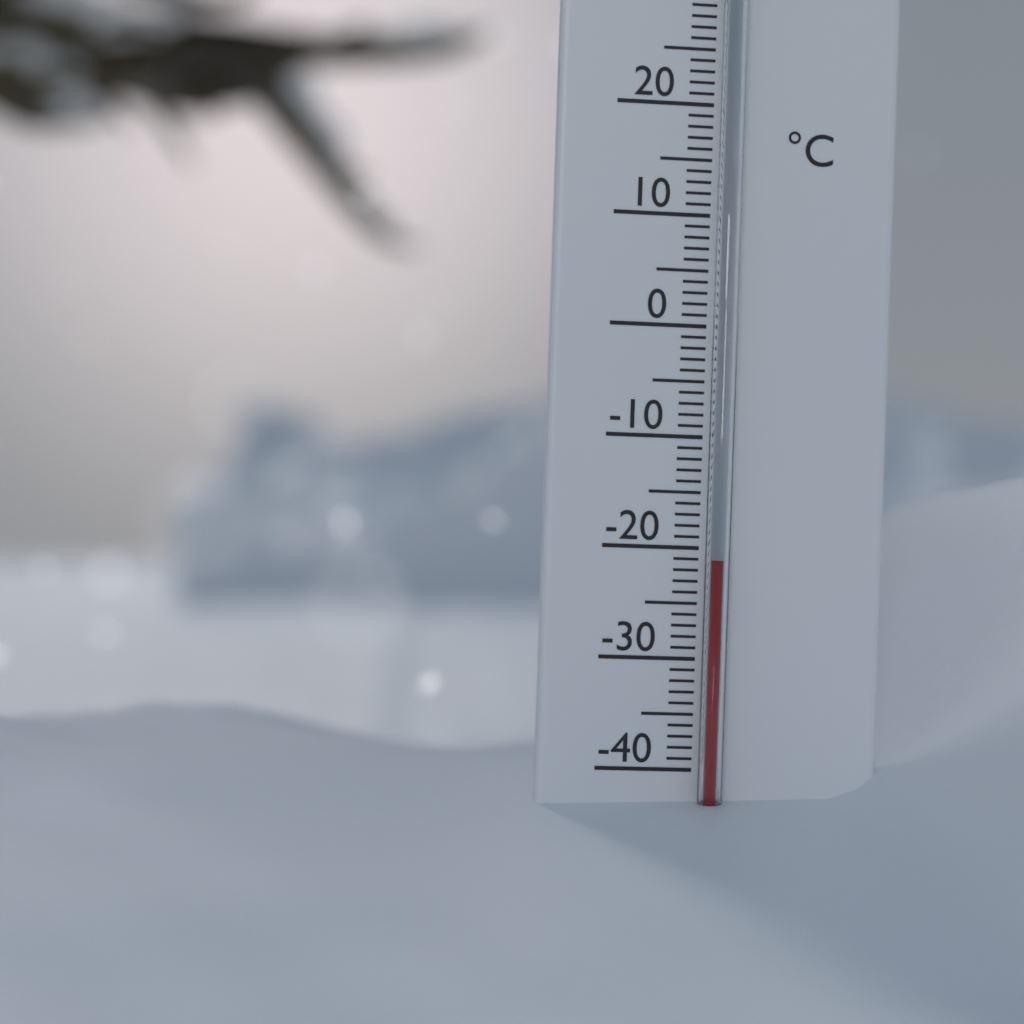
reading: -21 °C
